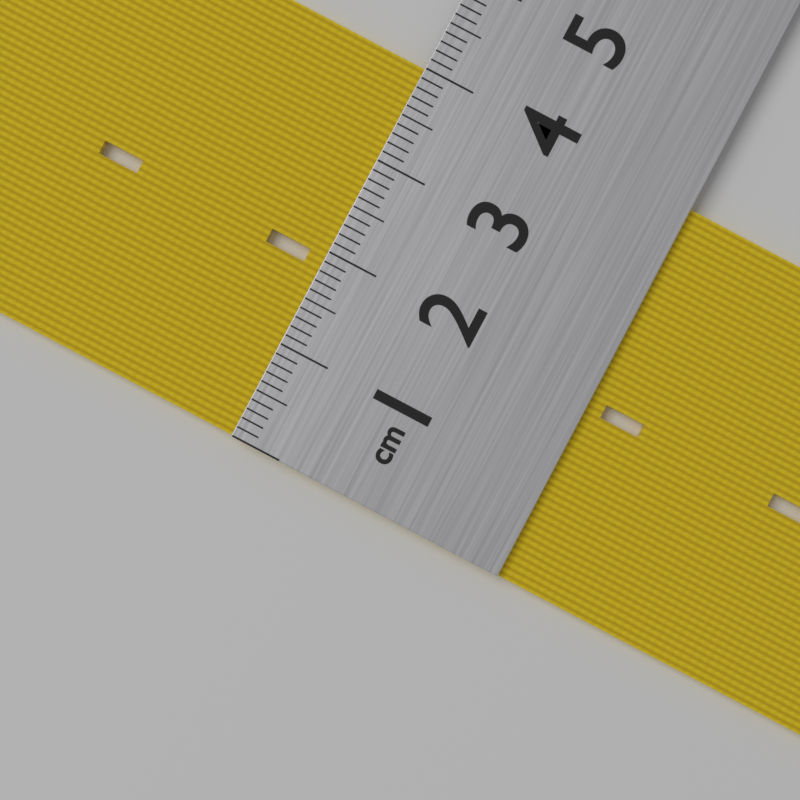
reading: 4.0 cm
